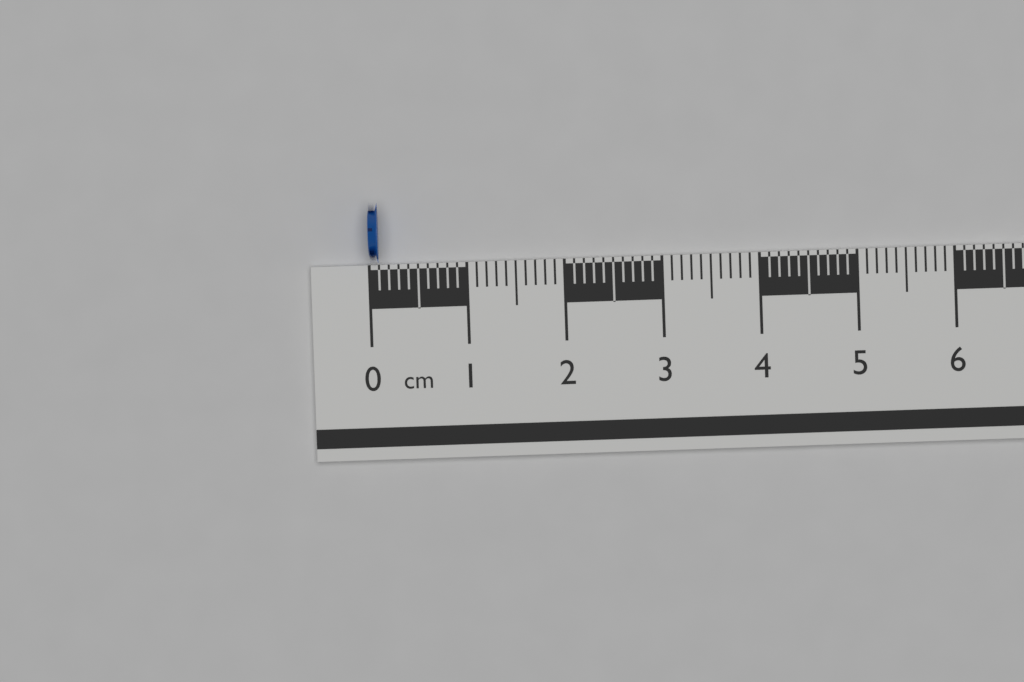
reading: 0.1 cm
